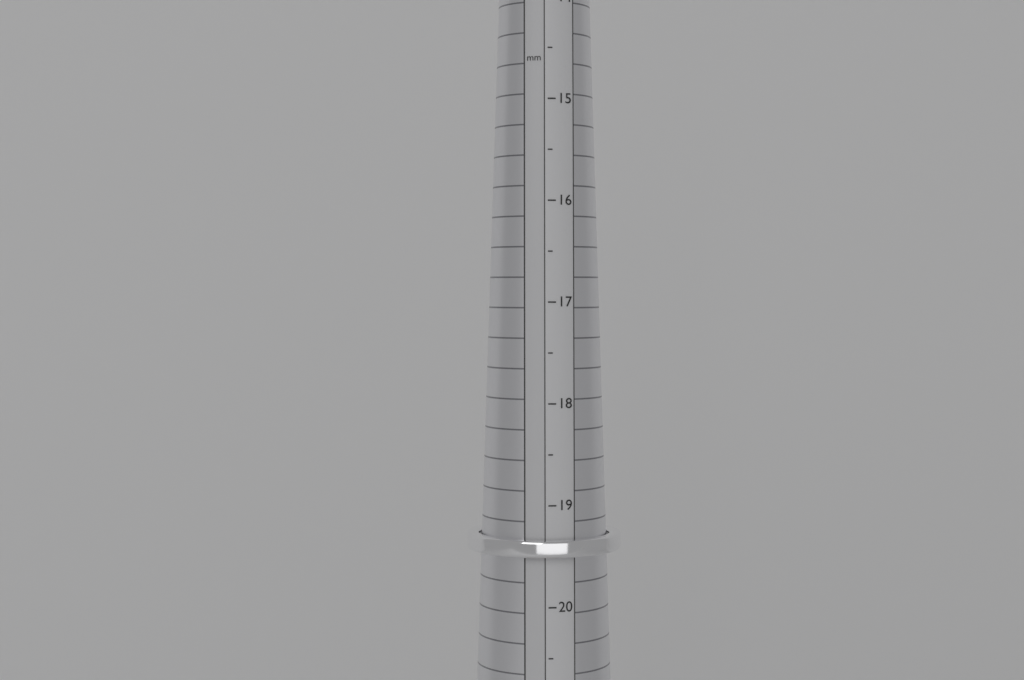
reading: 19.5 mm
